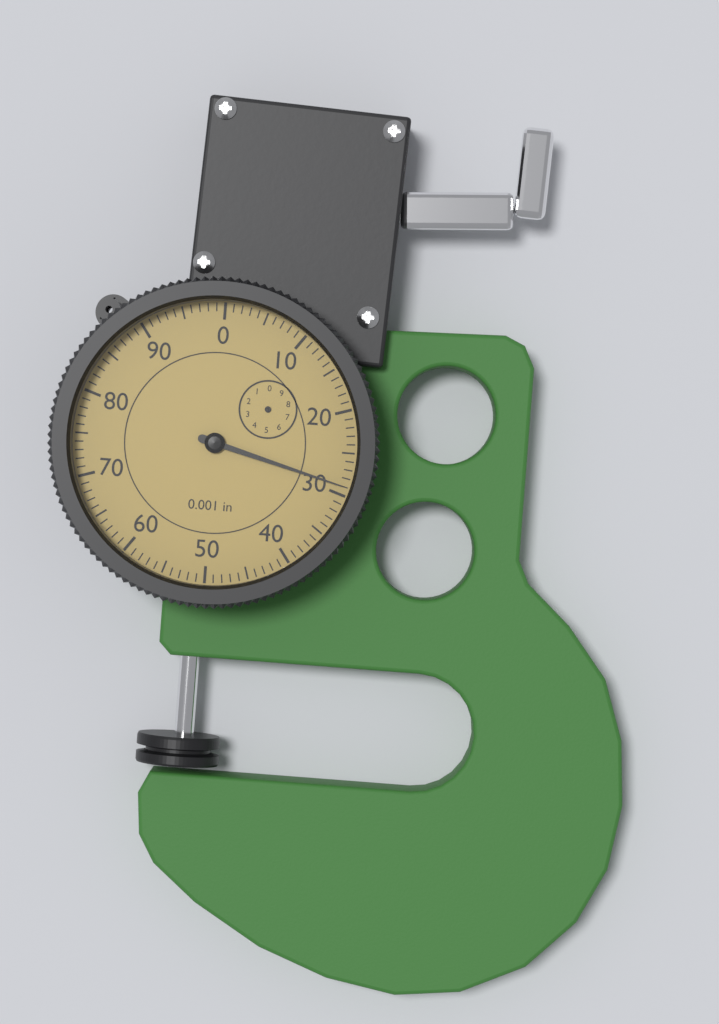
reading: 29 0.001 in
